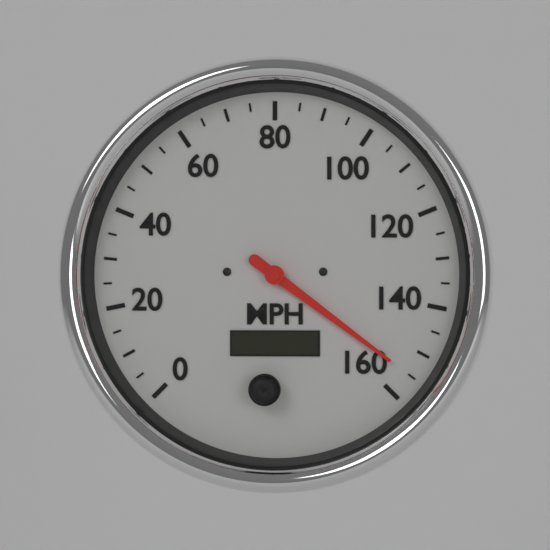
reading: 155 MPH
